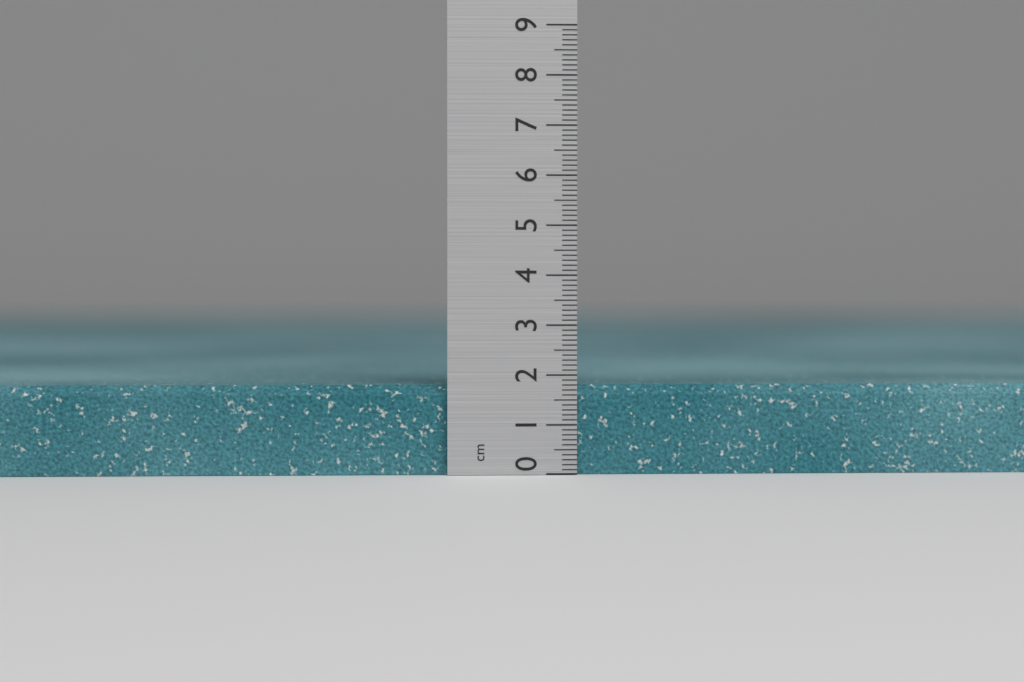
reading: 1.8 cm
